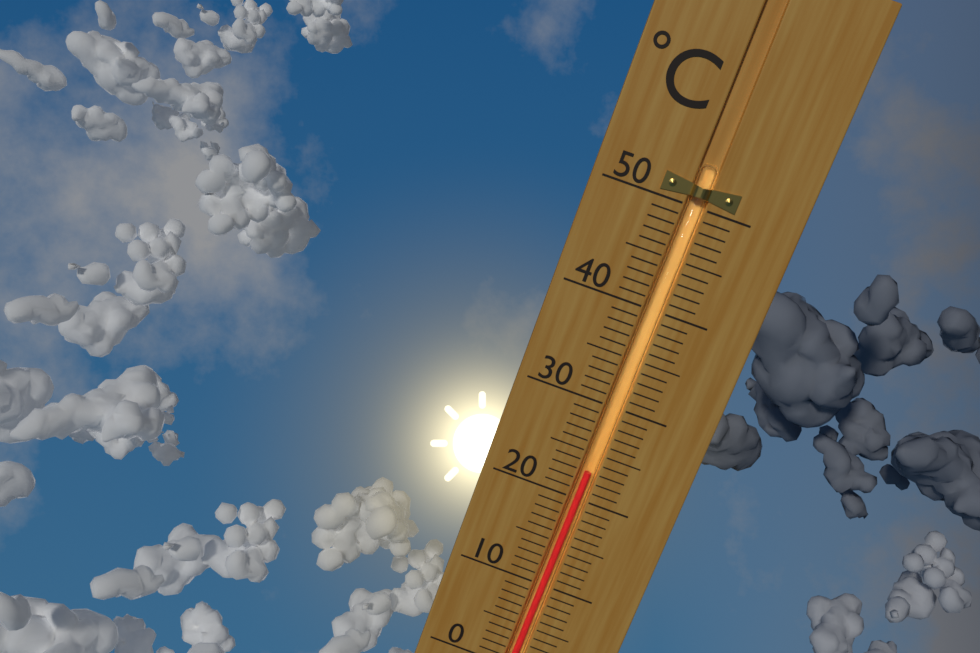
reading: 23 °C
